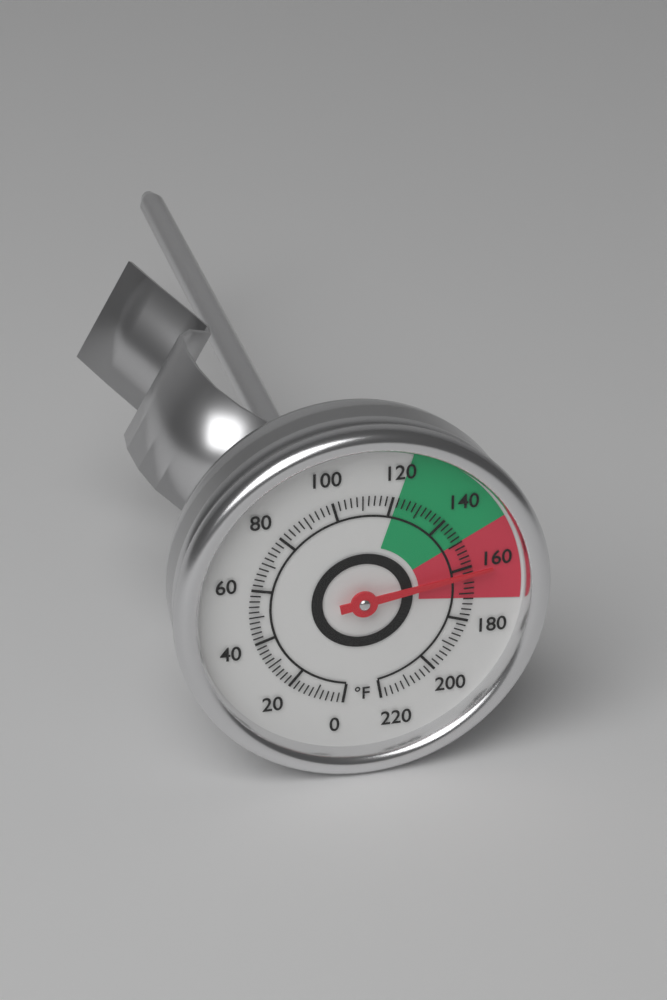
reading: 162 °F
